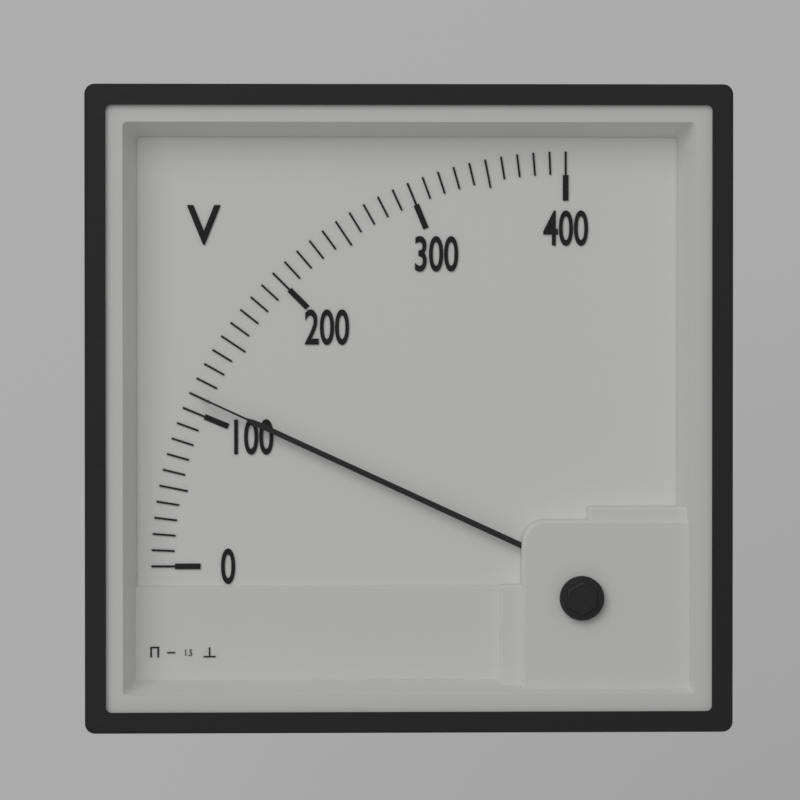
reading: 110 V
